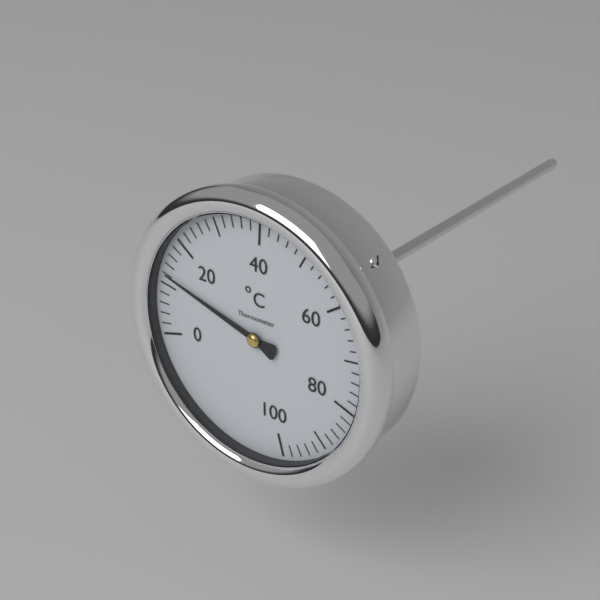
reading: 12 °C
